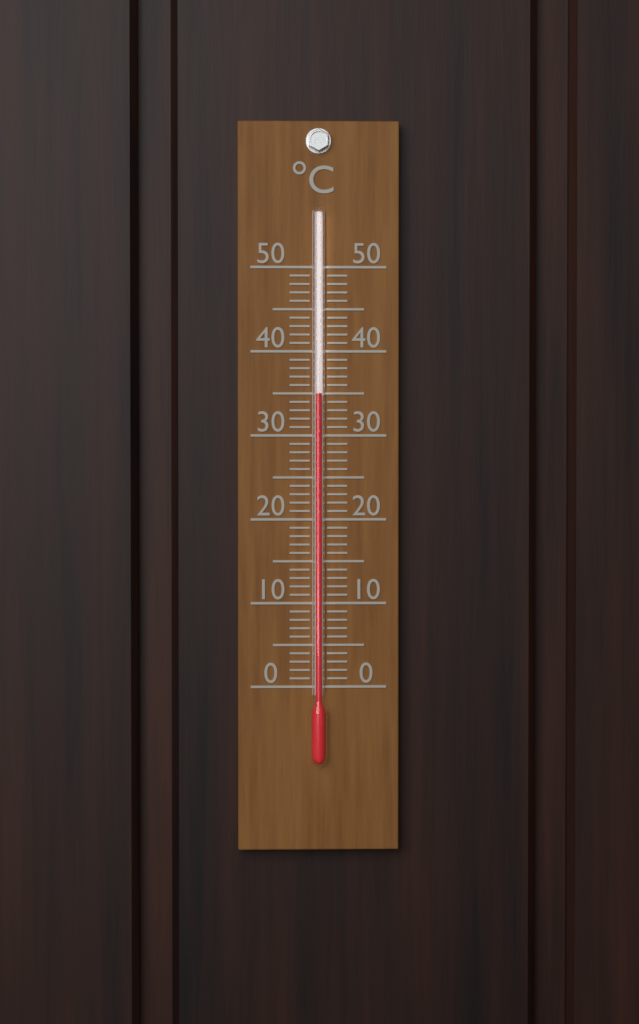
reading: 35 °C
